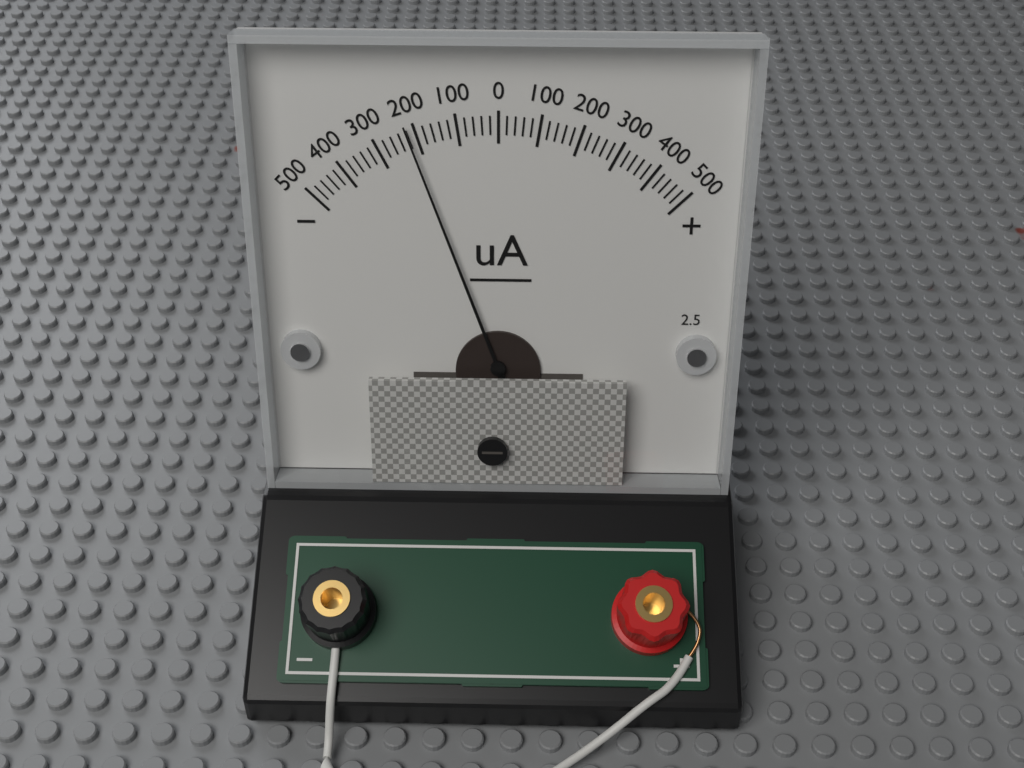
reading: -220 uA
